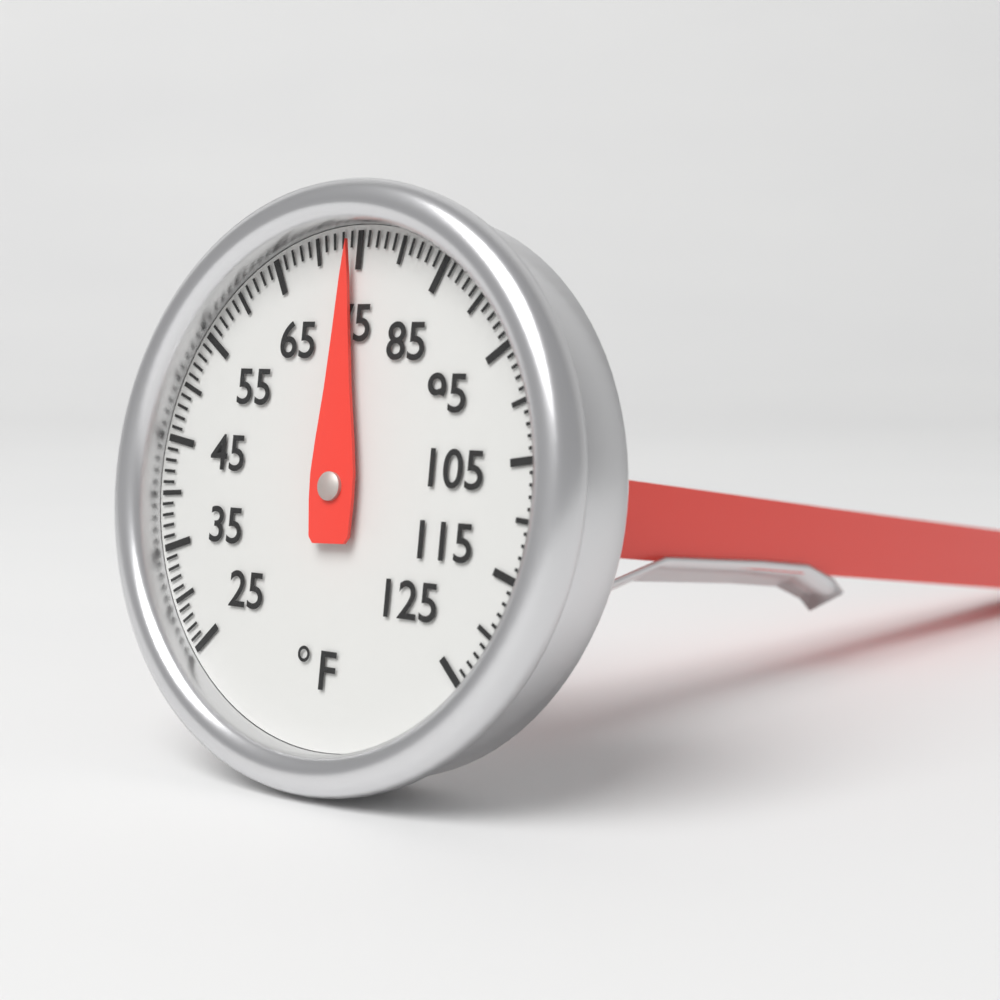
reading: 74 °F
